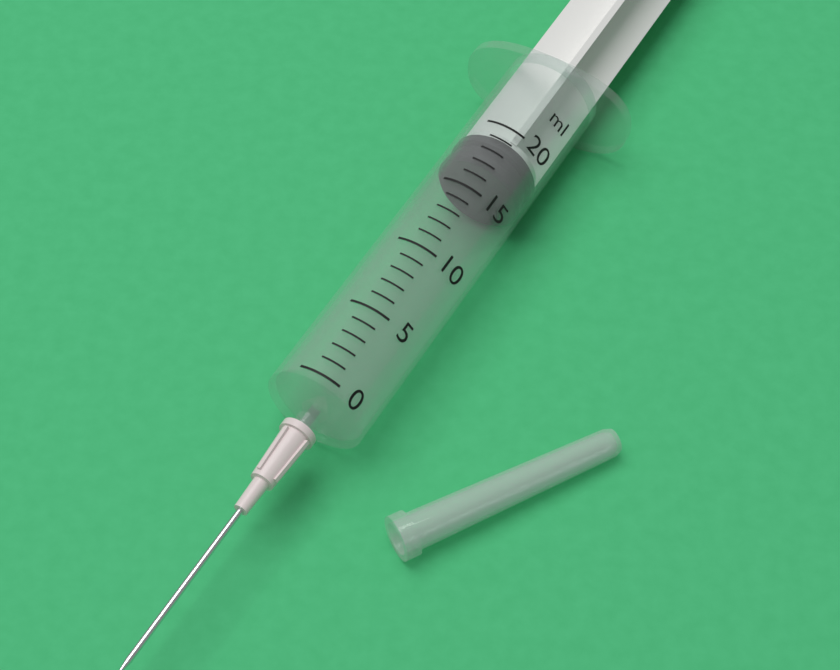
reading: 17 ml
